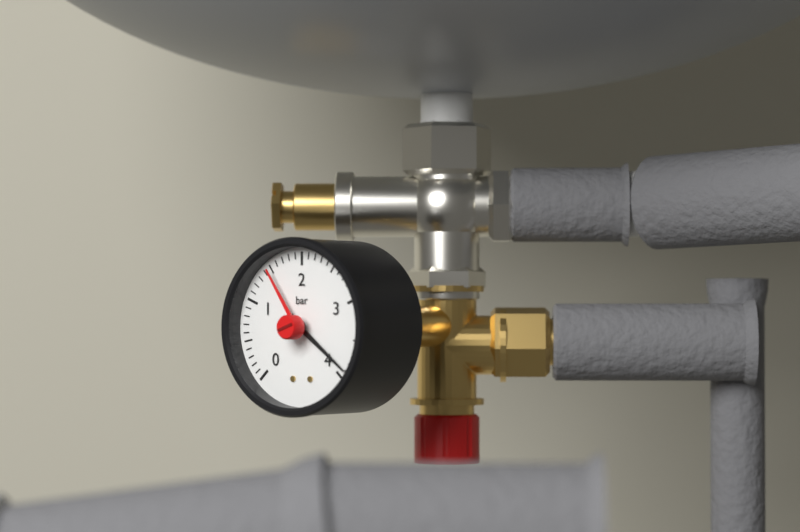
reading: 3.9 bar
